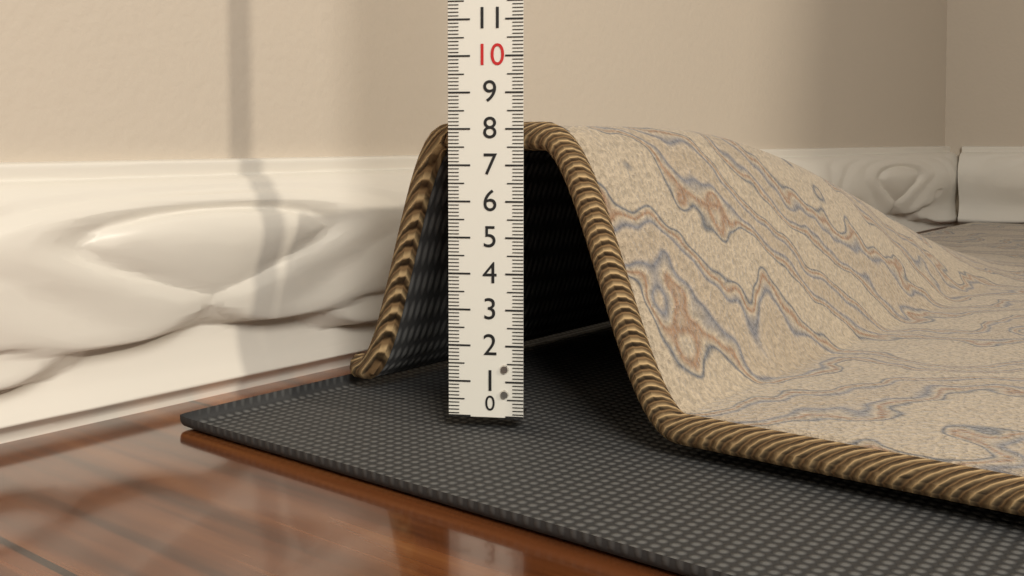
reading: 8.2 (no unit)
